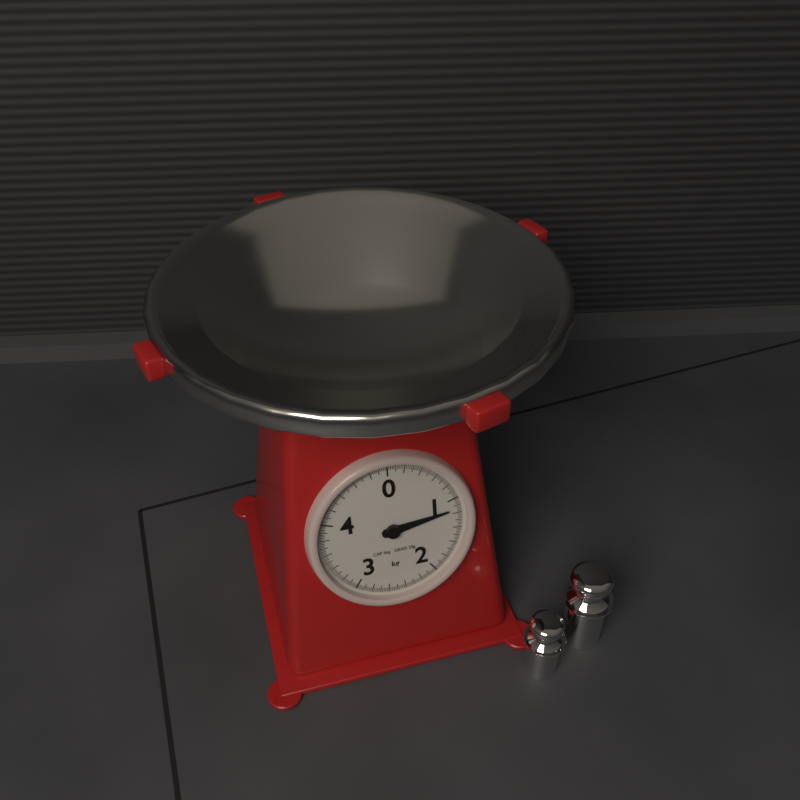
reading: 1.14 kg
